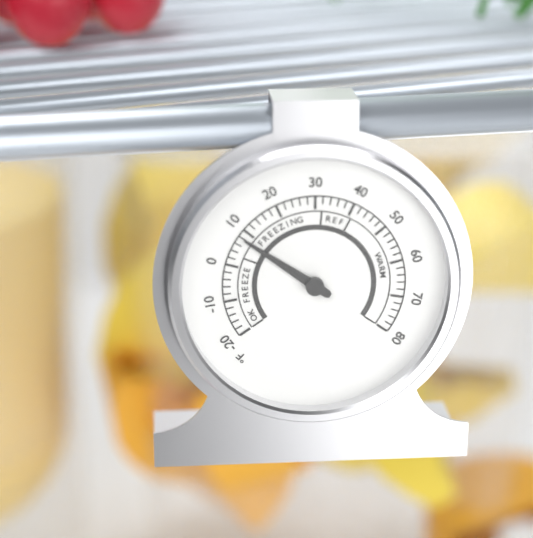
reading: 8 °F
